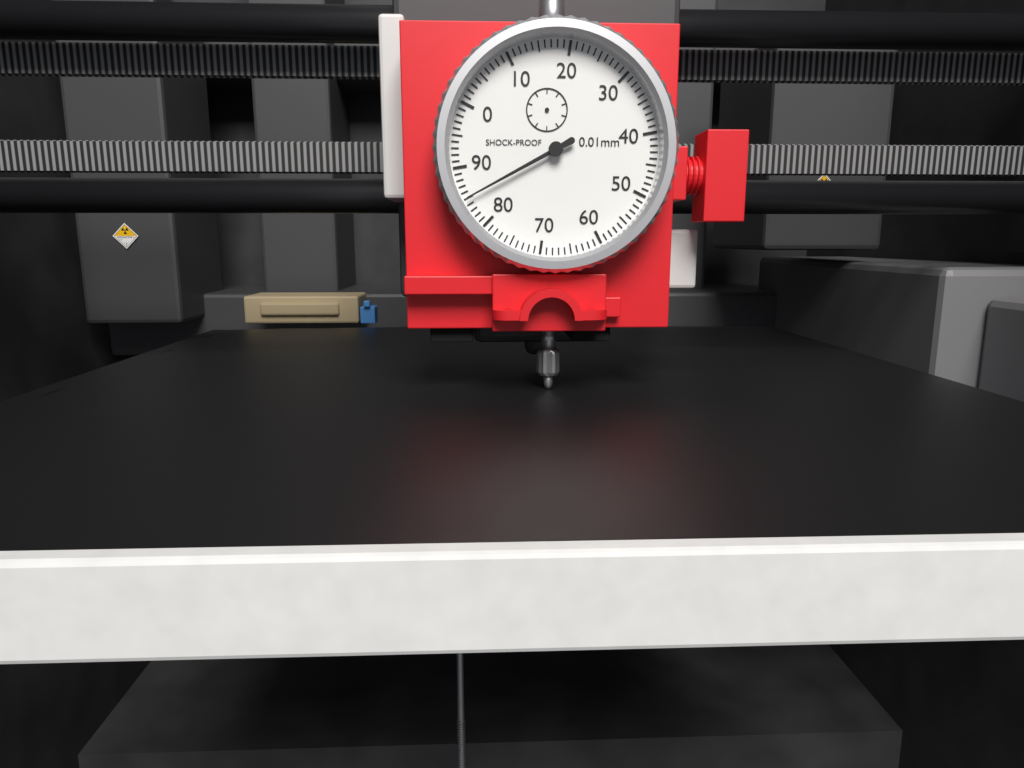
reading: 85 0.01mm
